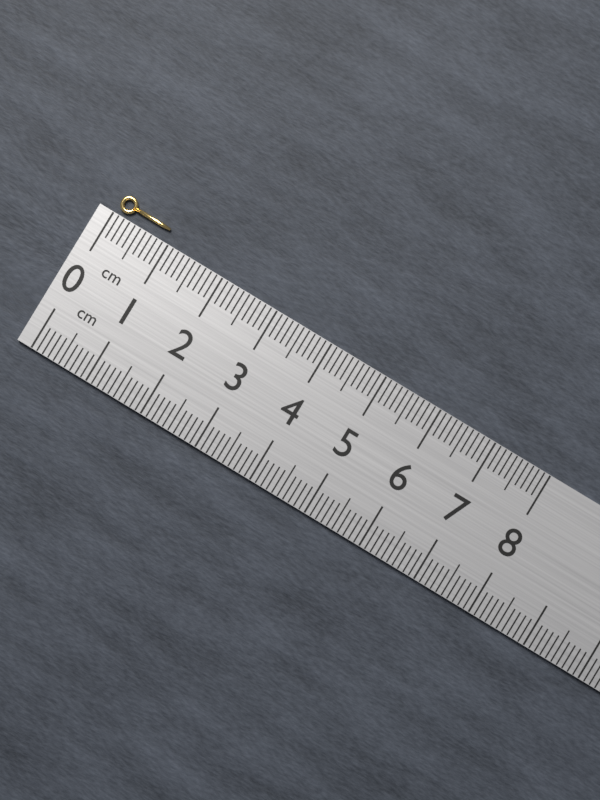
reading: 0.9 cm
